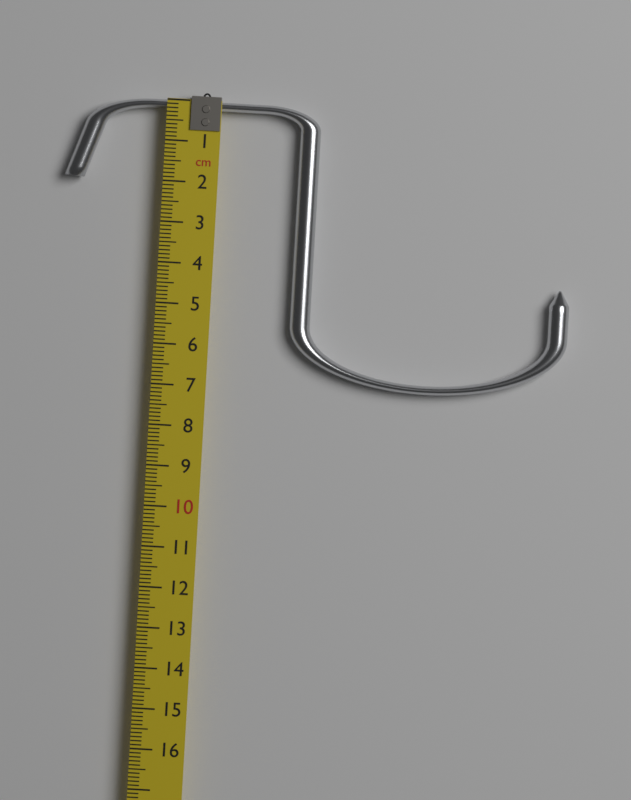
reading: 6.9 cm
